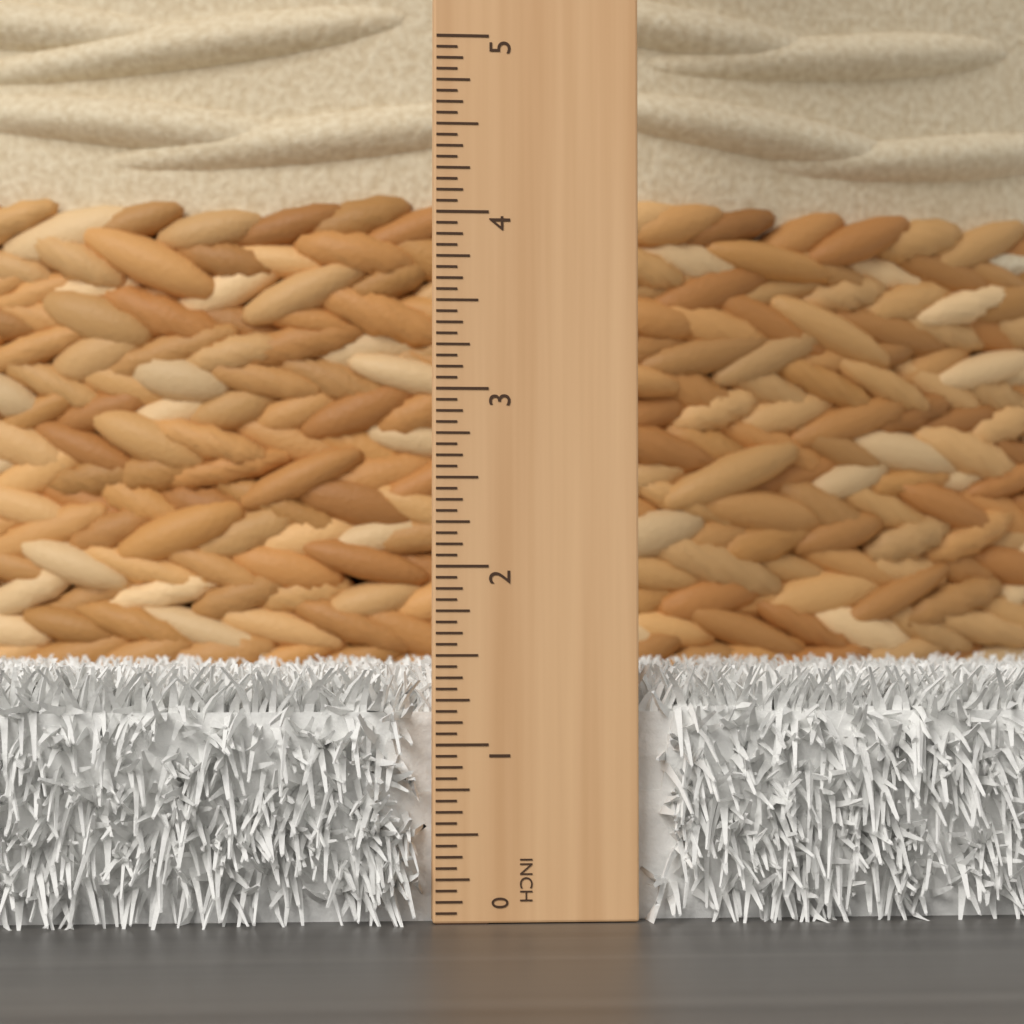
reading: 1.4375 in
